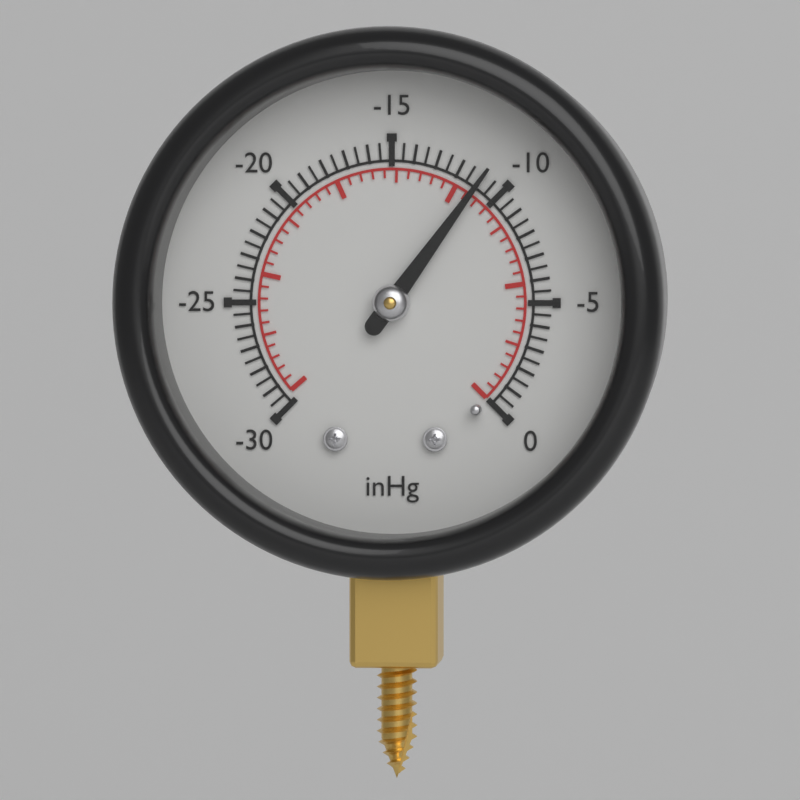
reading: -11.0 inHg
